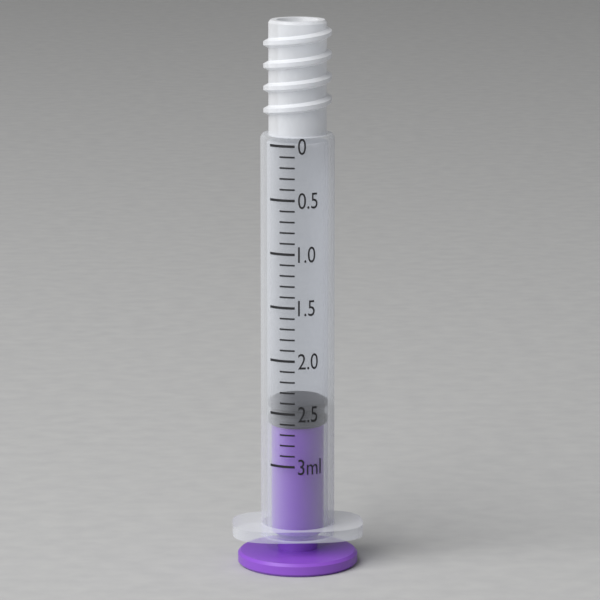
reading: 2.4 ml
